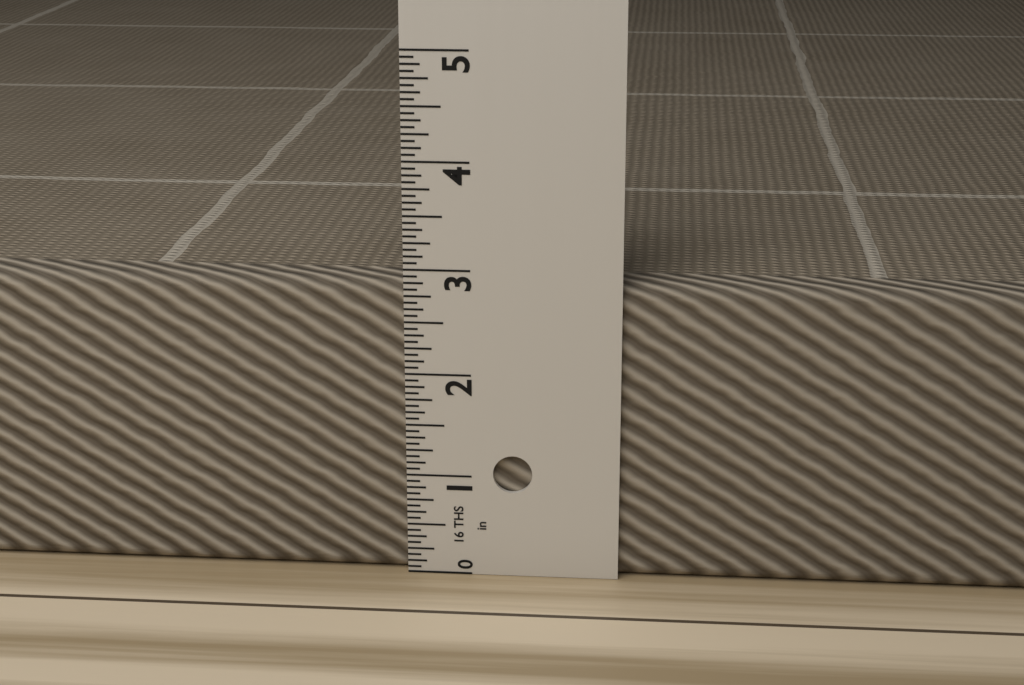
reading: 2.8750 in
